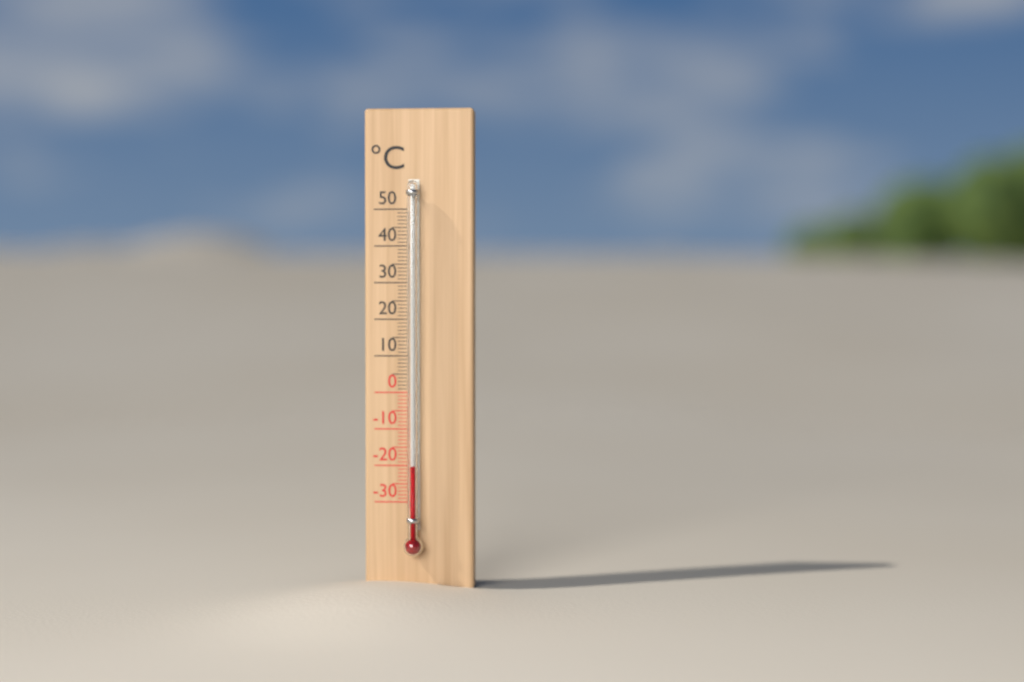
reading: -20 °C
